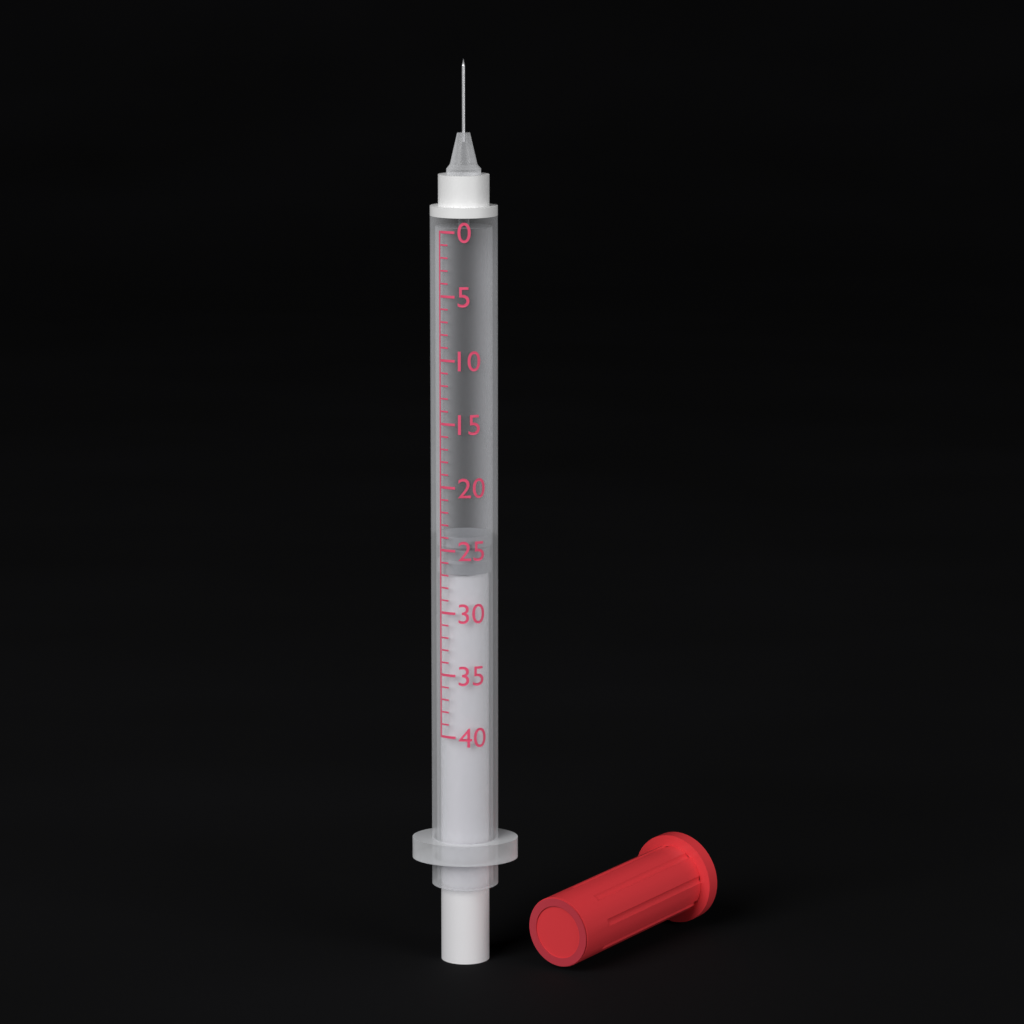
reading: 24 (no unit)
